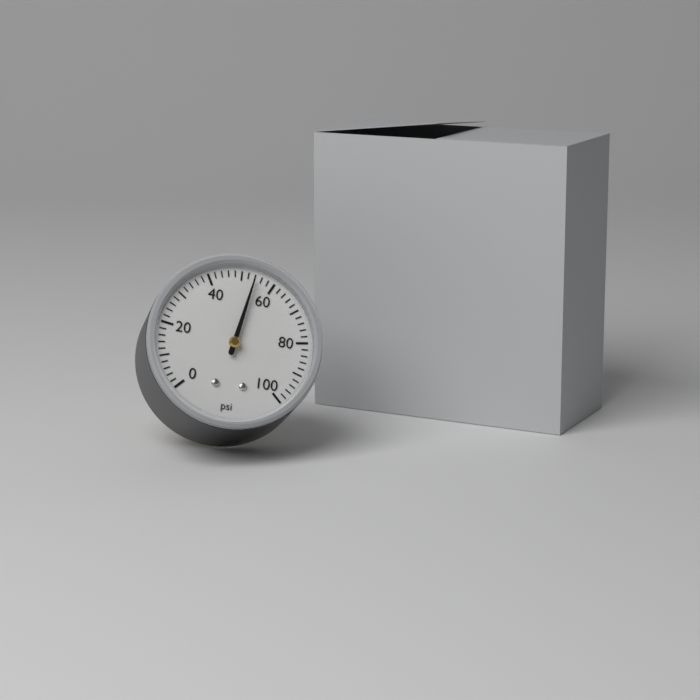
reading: 54 psi
